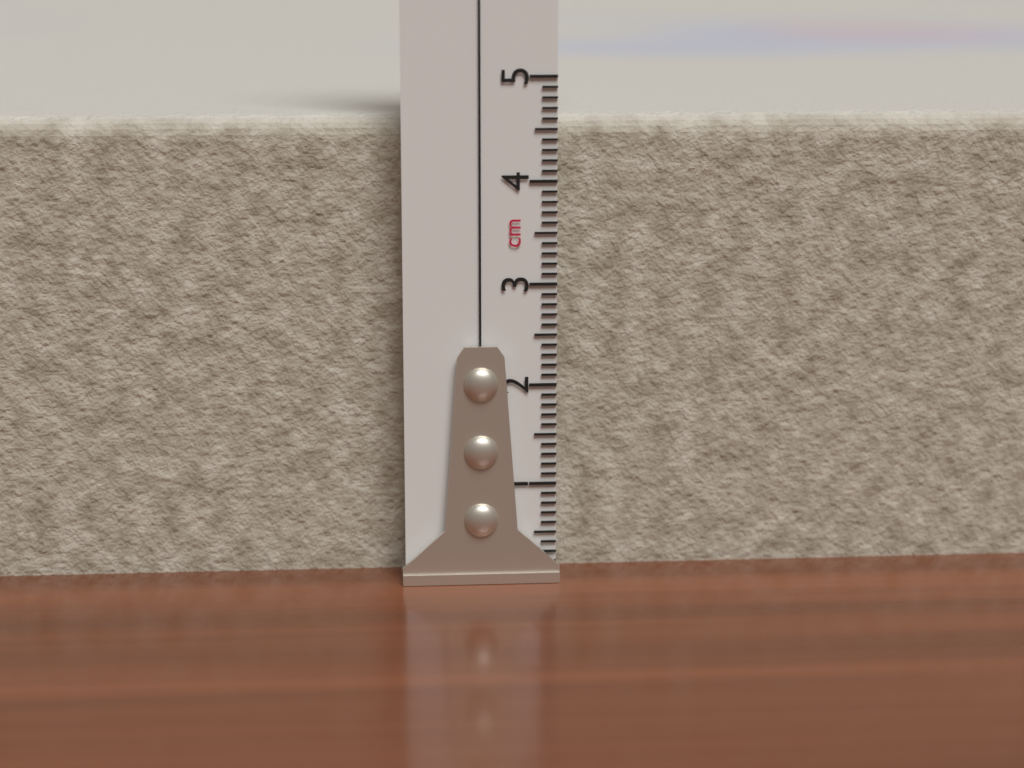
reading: 4.6 cm
